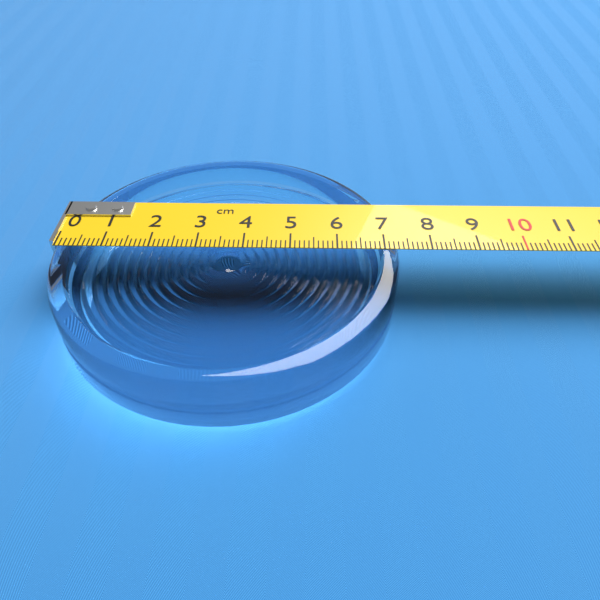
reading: 7.3 cm
